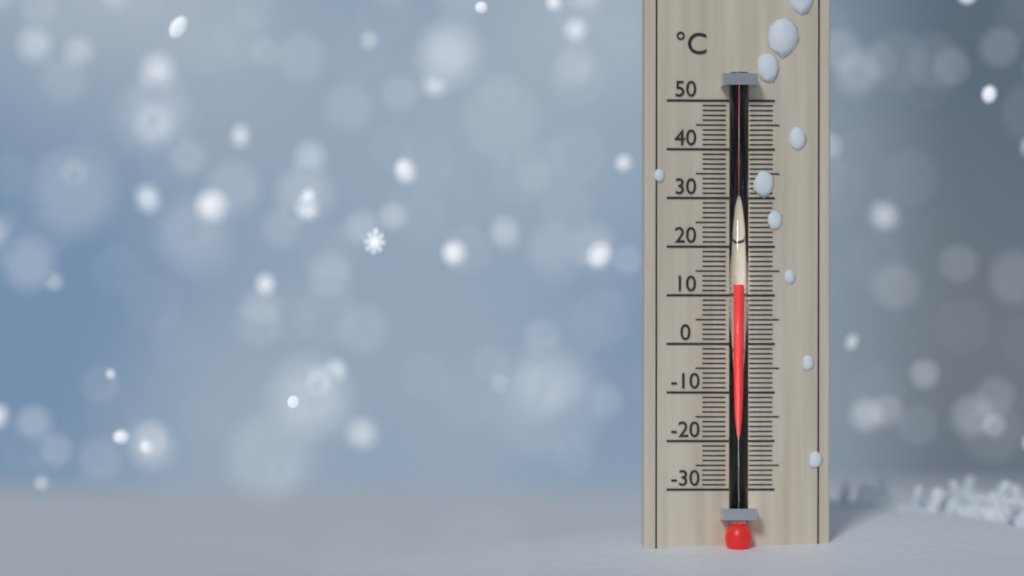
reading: 12 °C
